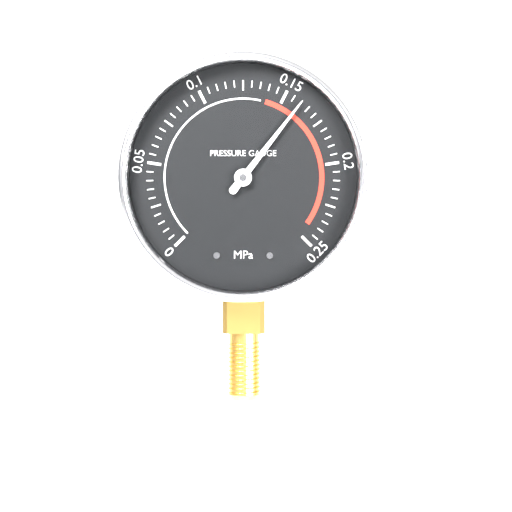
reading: 0.160 MPa
